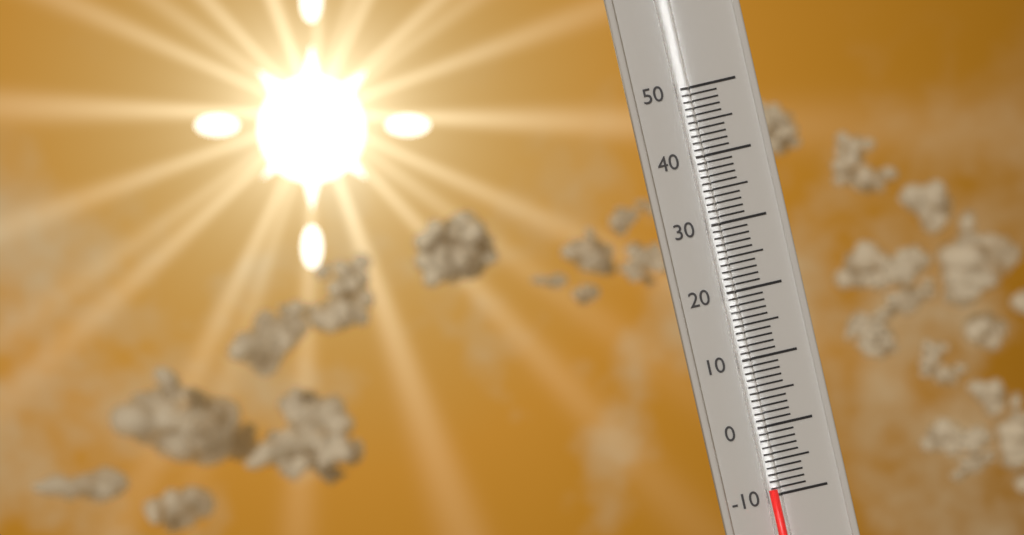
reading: -9 (no unit)
